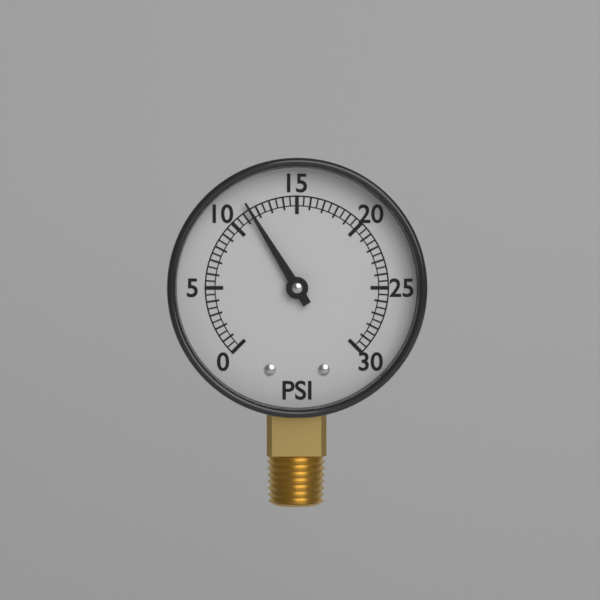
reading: 11.5 psi
